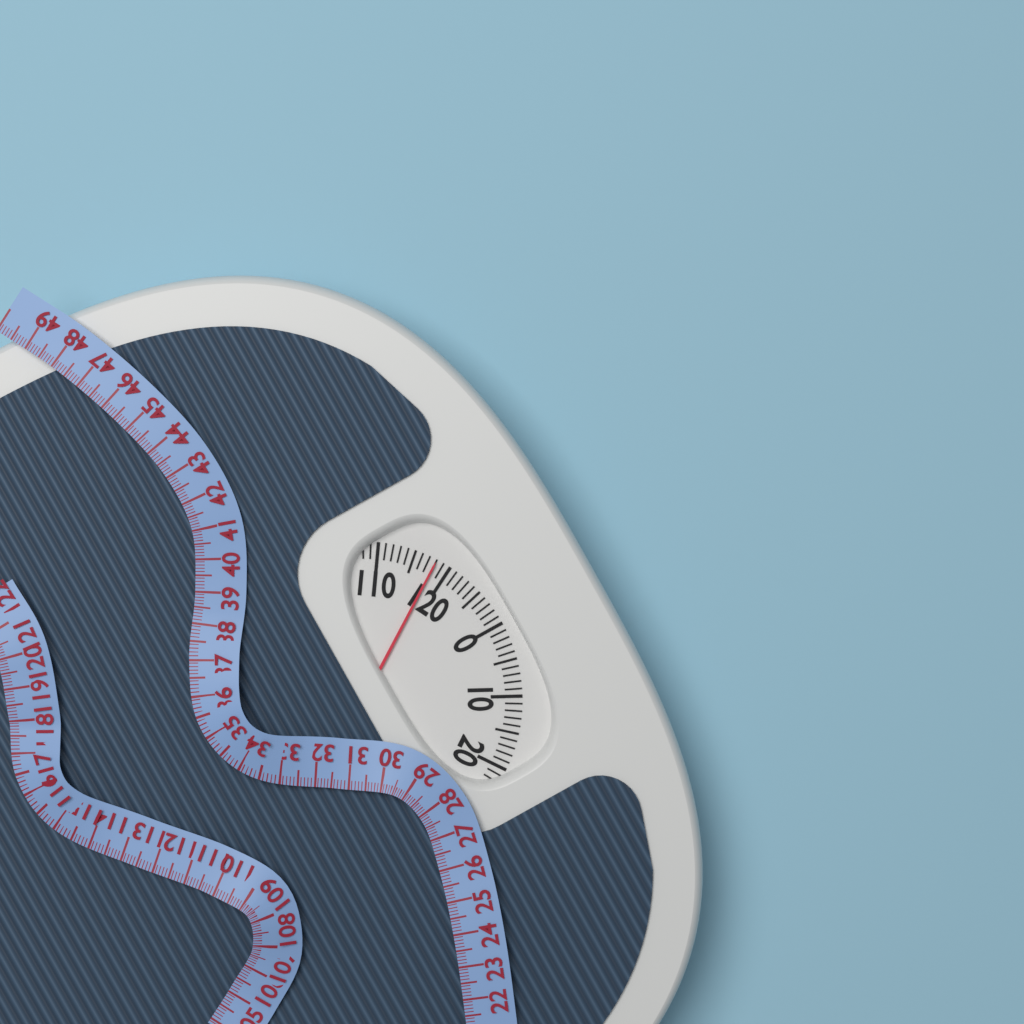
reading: 118 (no unit)
